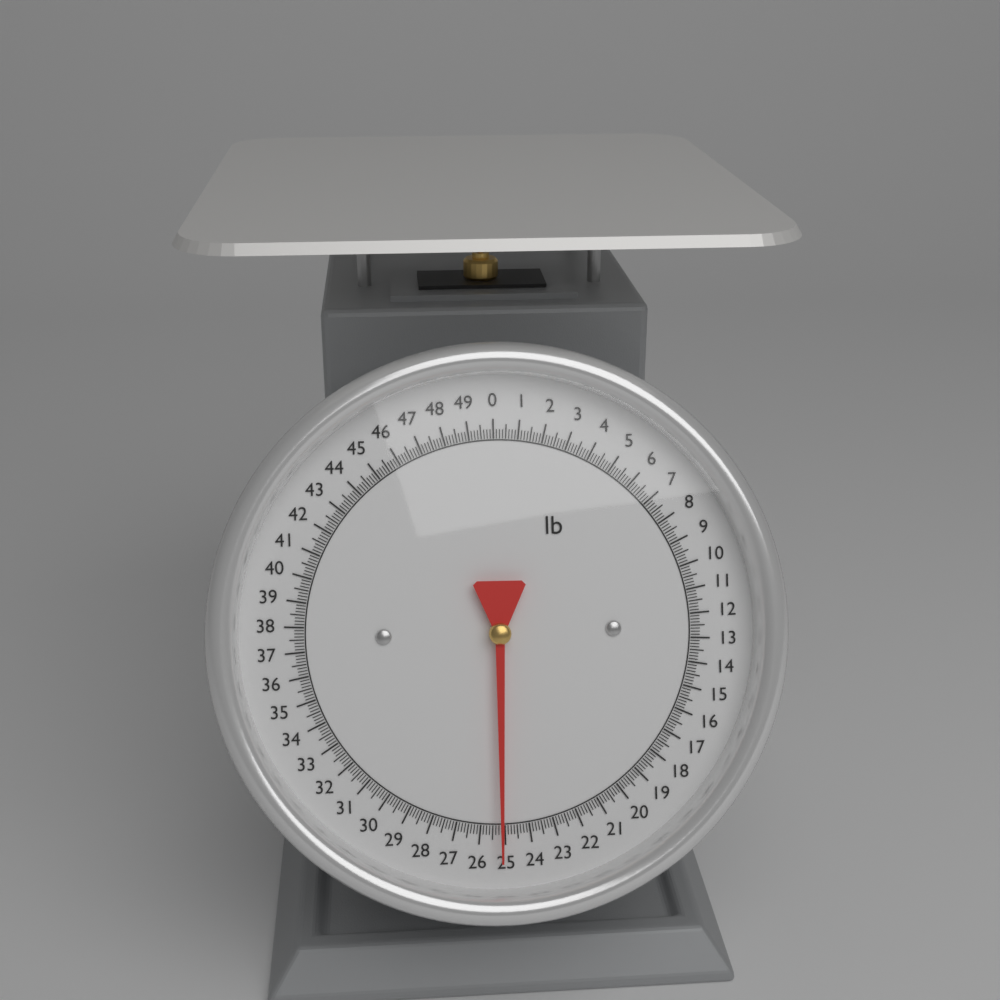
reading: 25.125 lb
